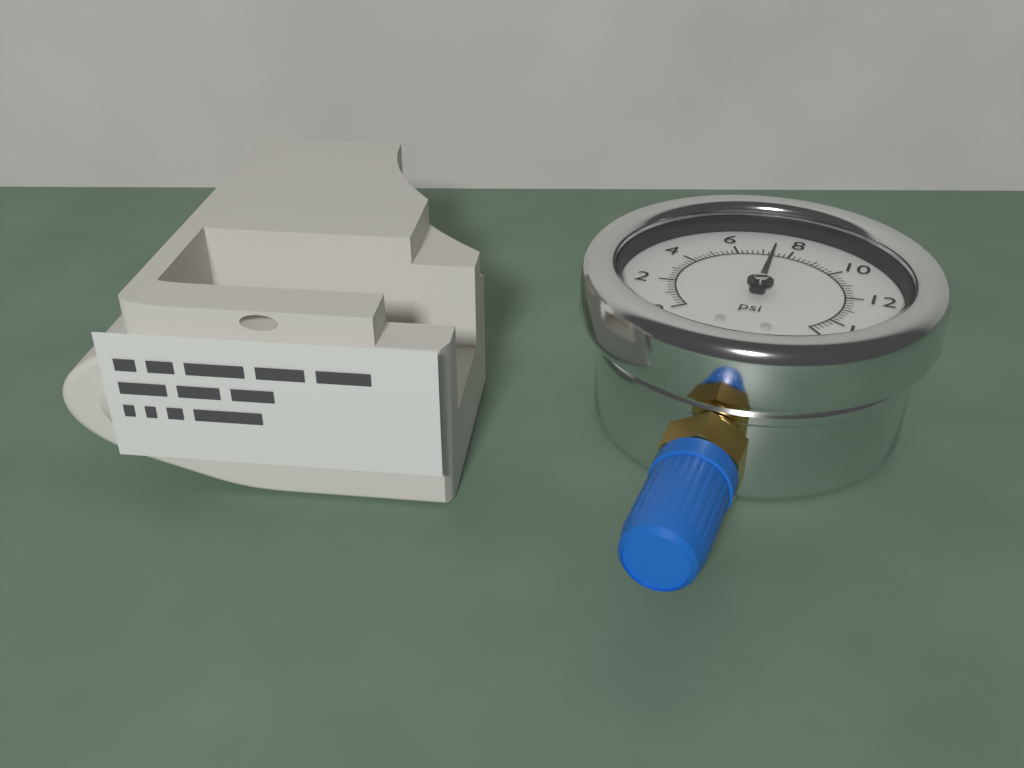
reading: 7.4 psi
